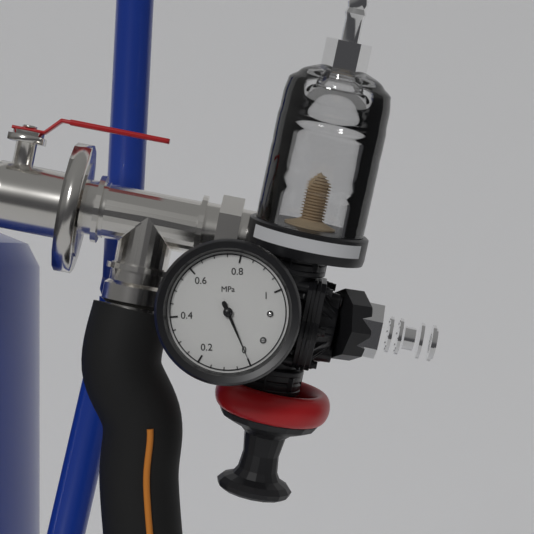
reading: 0.00 MPa
